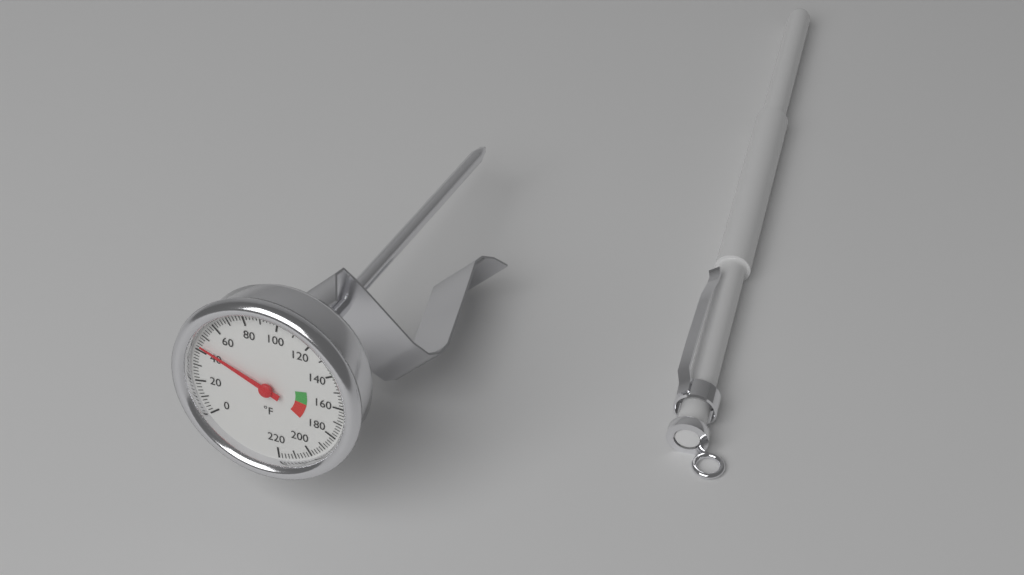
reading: 44 °F
